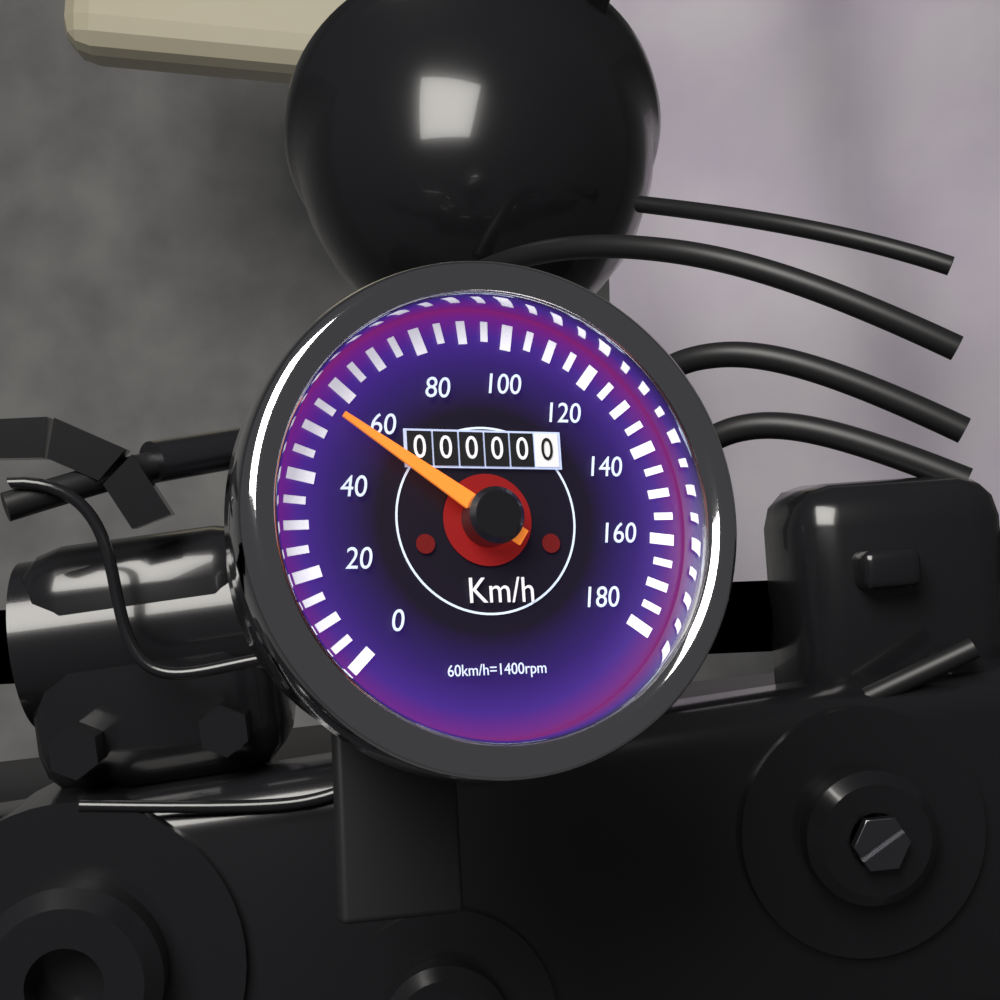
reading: 55 km/h
